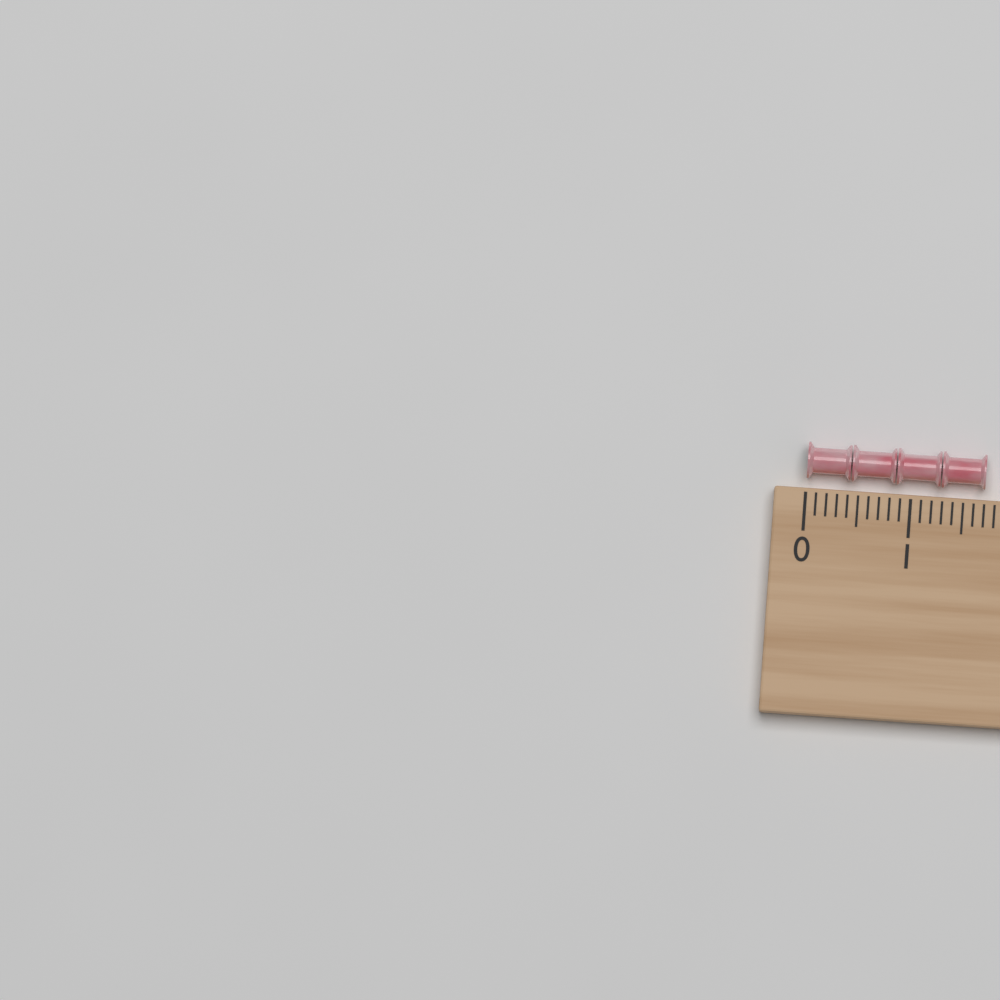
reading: 1.7 (no unit)
